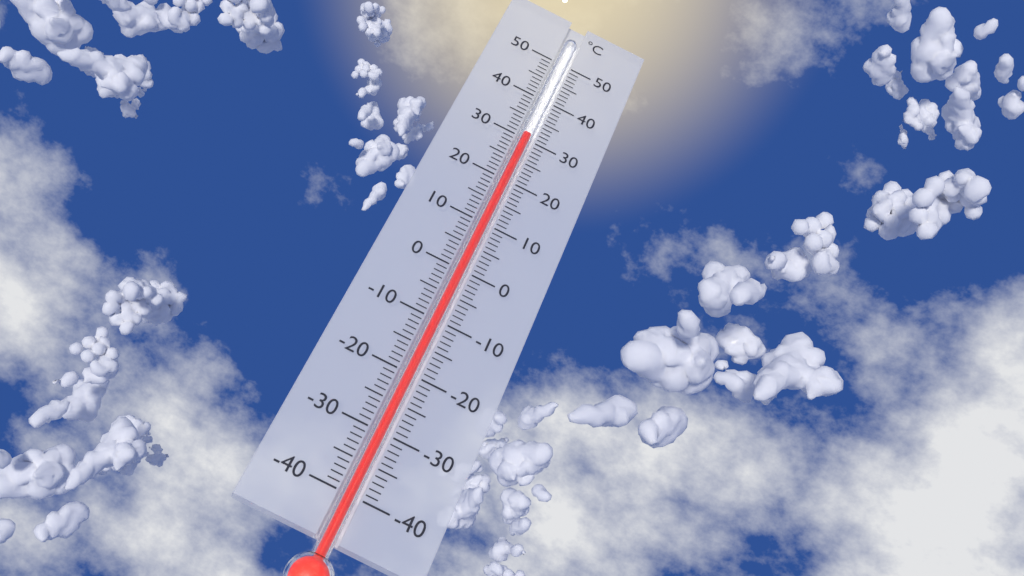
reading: 31 °C
